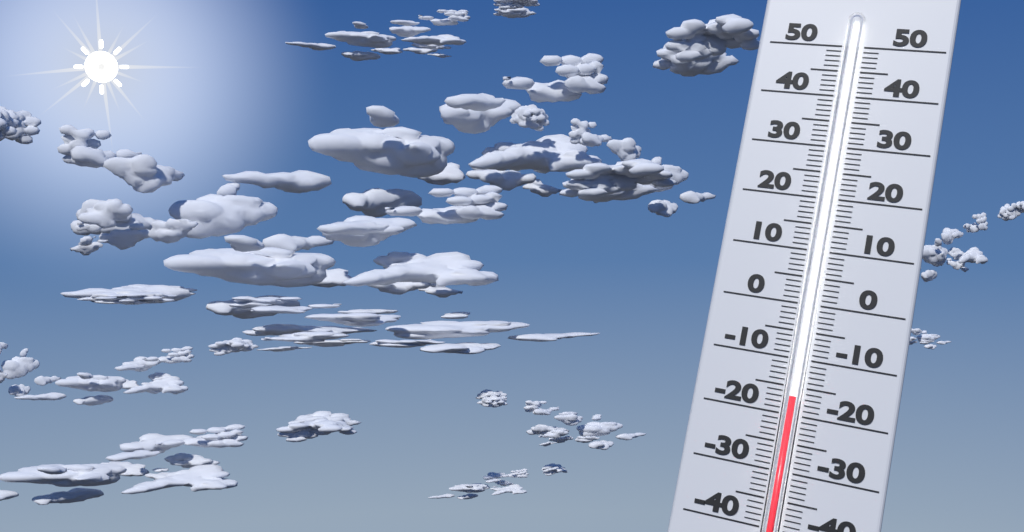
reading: -17 (no unit)
